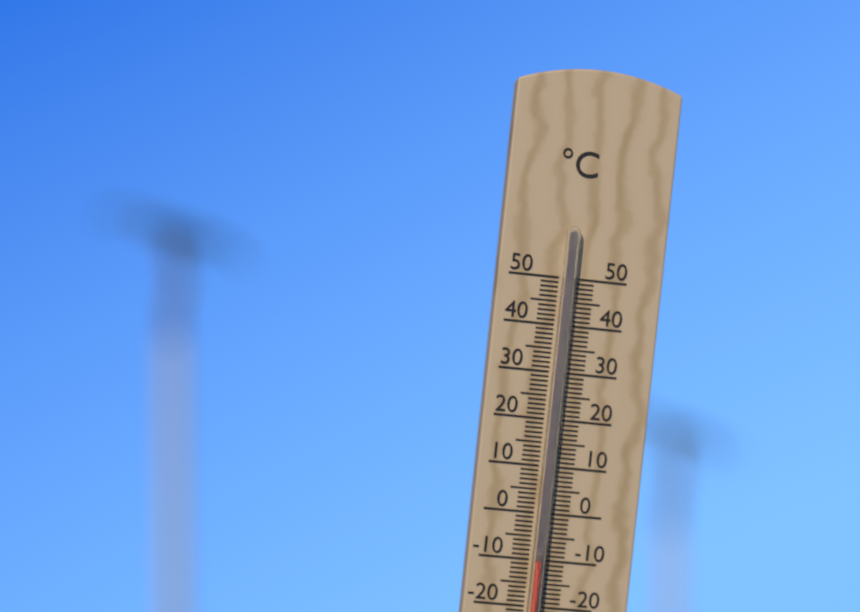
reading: -10 °C
